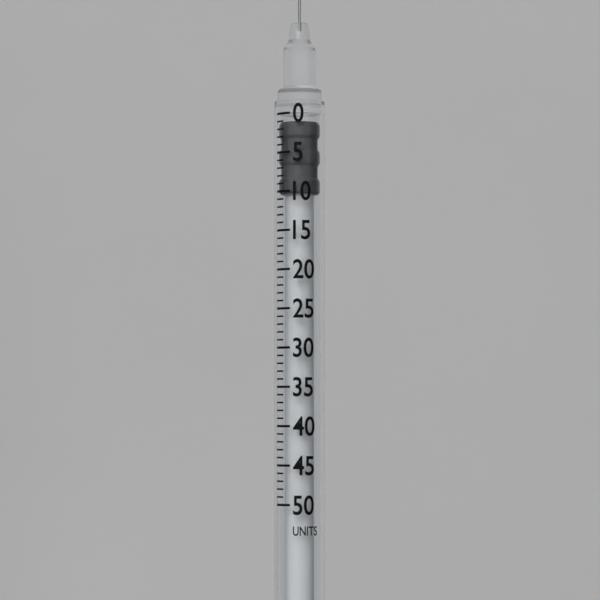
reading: 1 units
